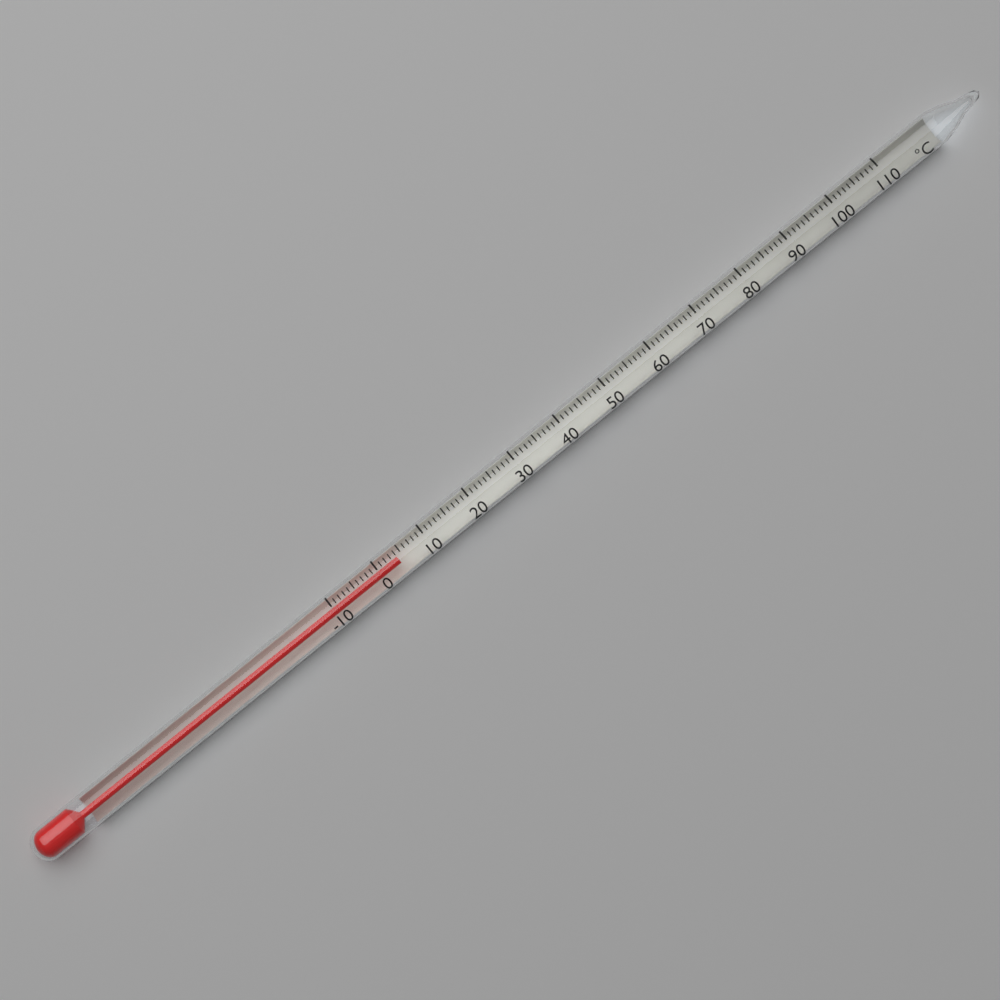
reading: 4 °C
